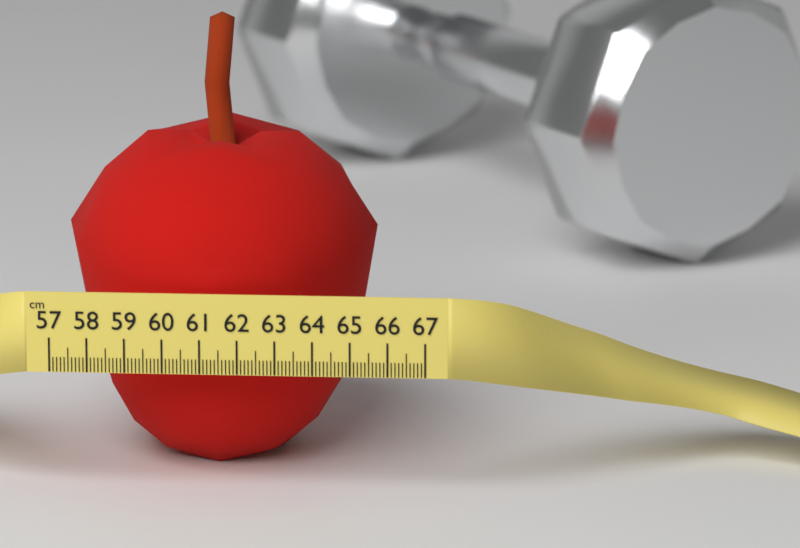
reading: 65.4 cm
